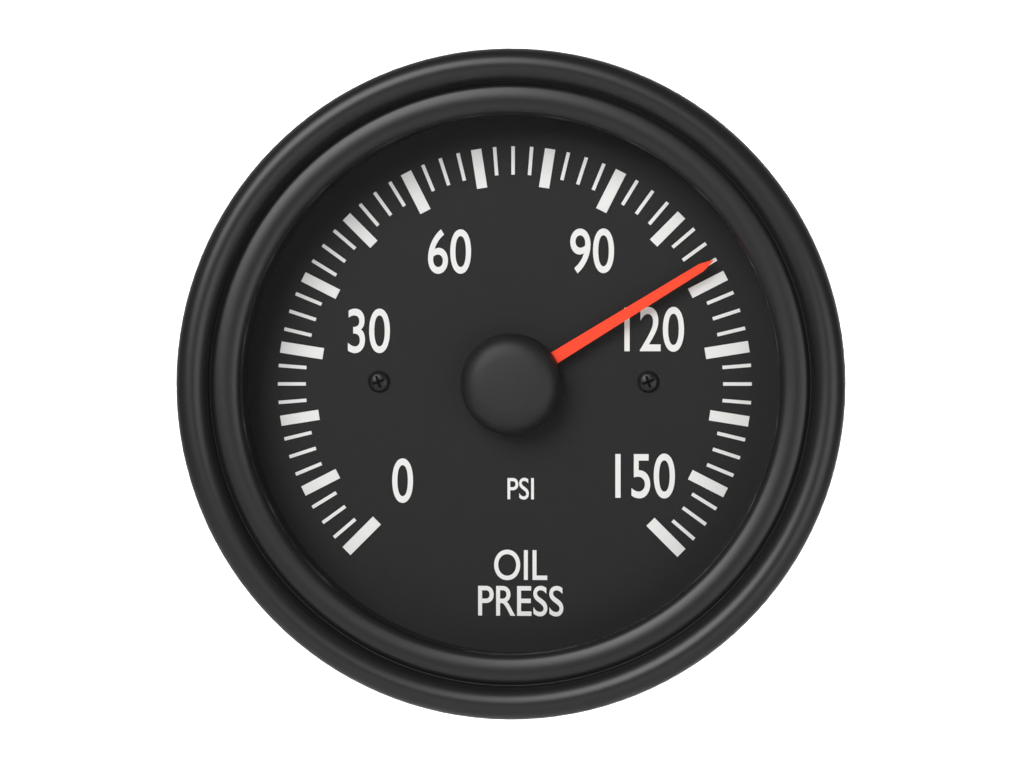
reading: 107.5 psi
